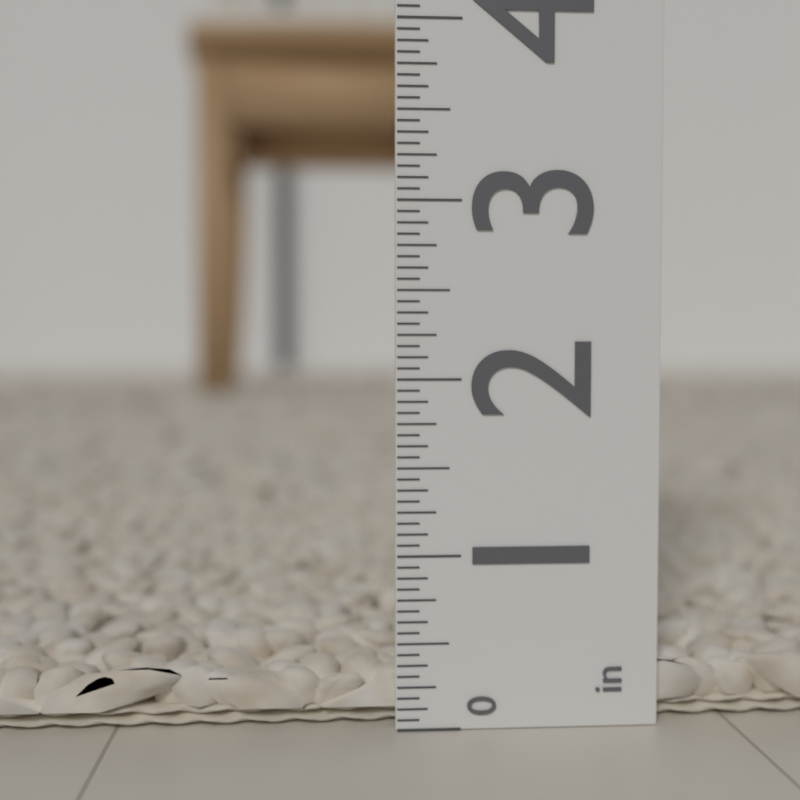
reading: 0.3750 in
